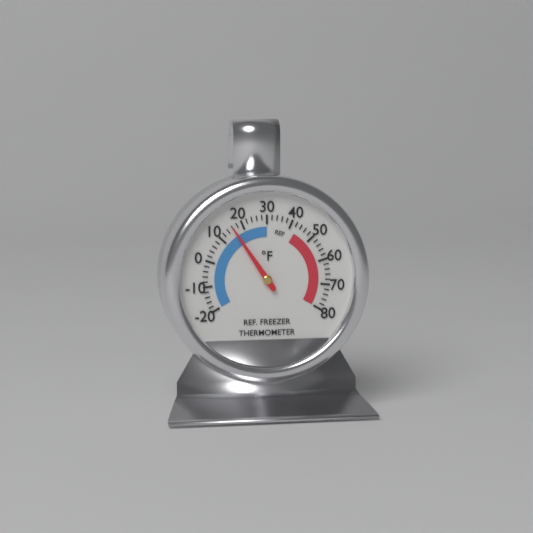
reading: 16 °F
